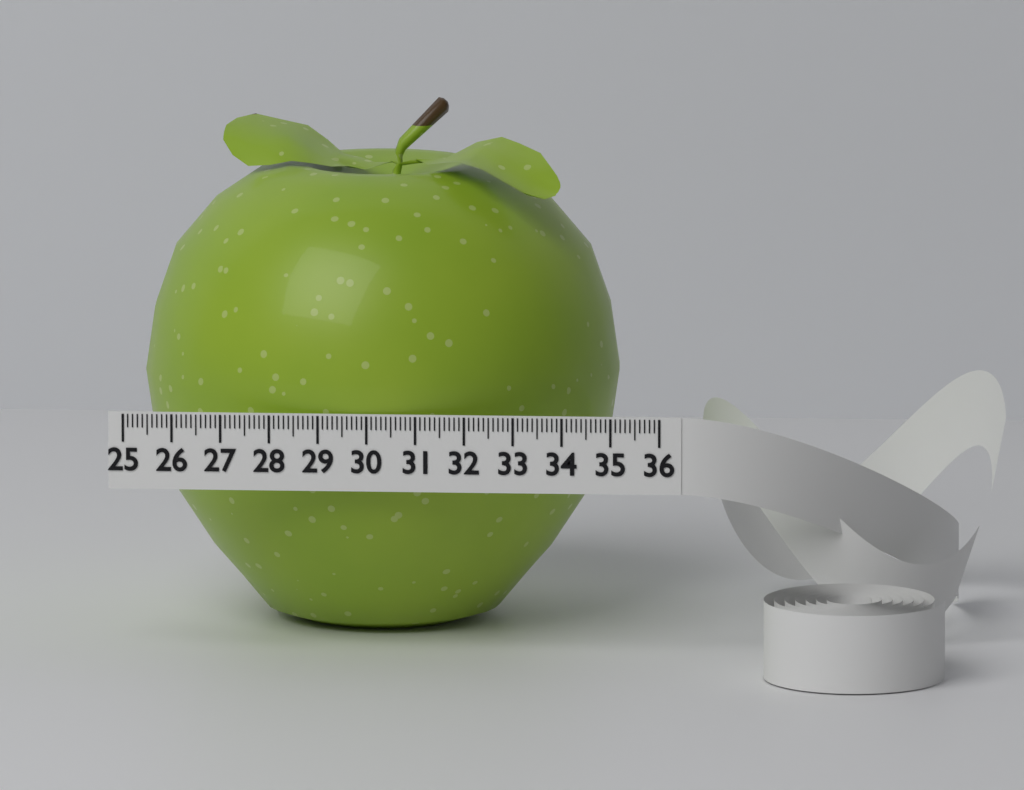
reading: 34.9 (no unit)
